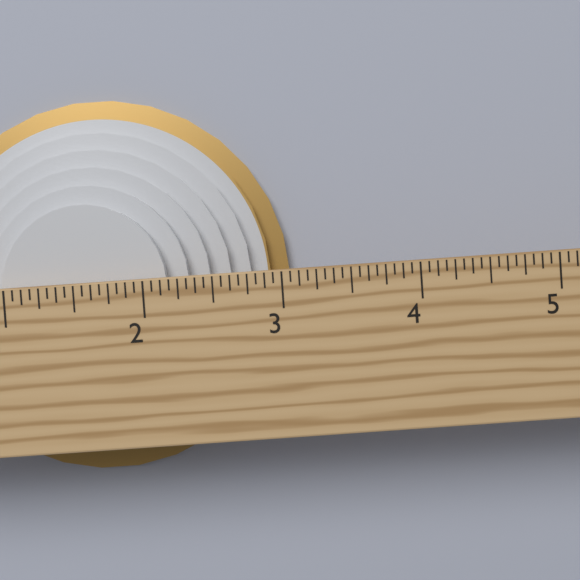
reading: 3.0625 in
